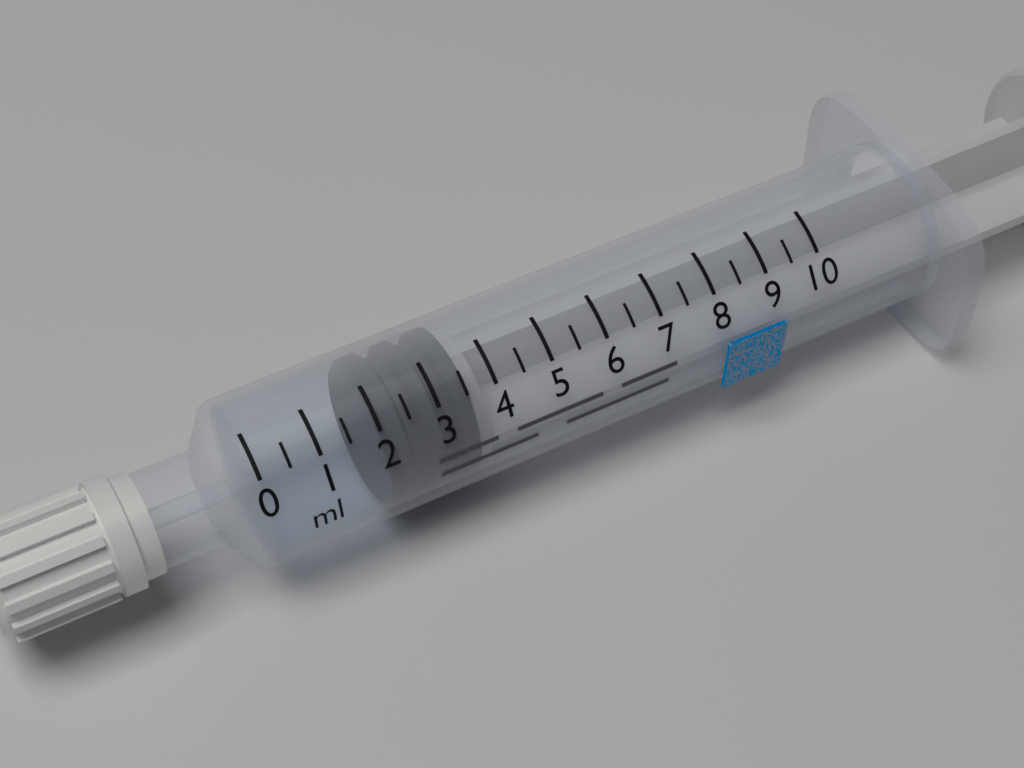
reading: 2.0 ml
